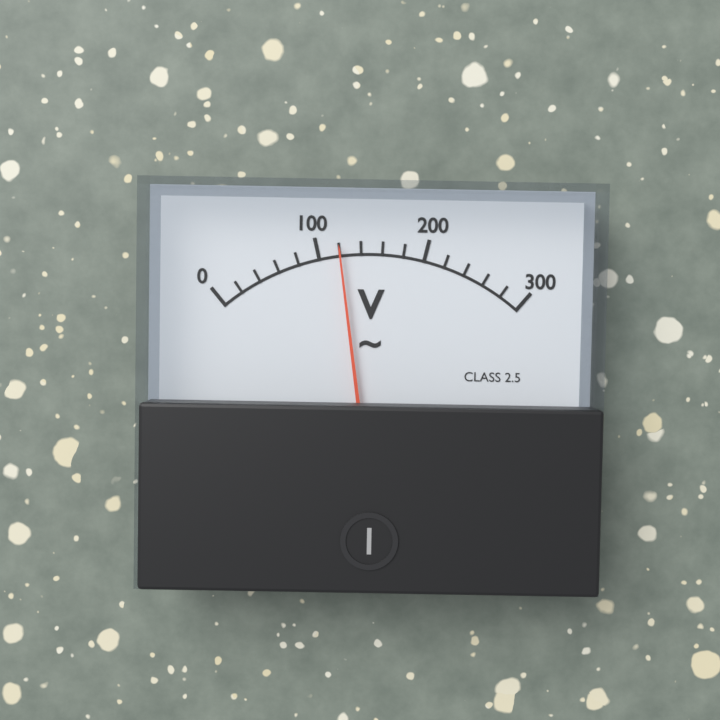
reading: 120 V
